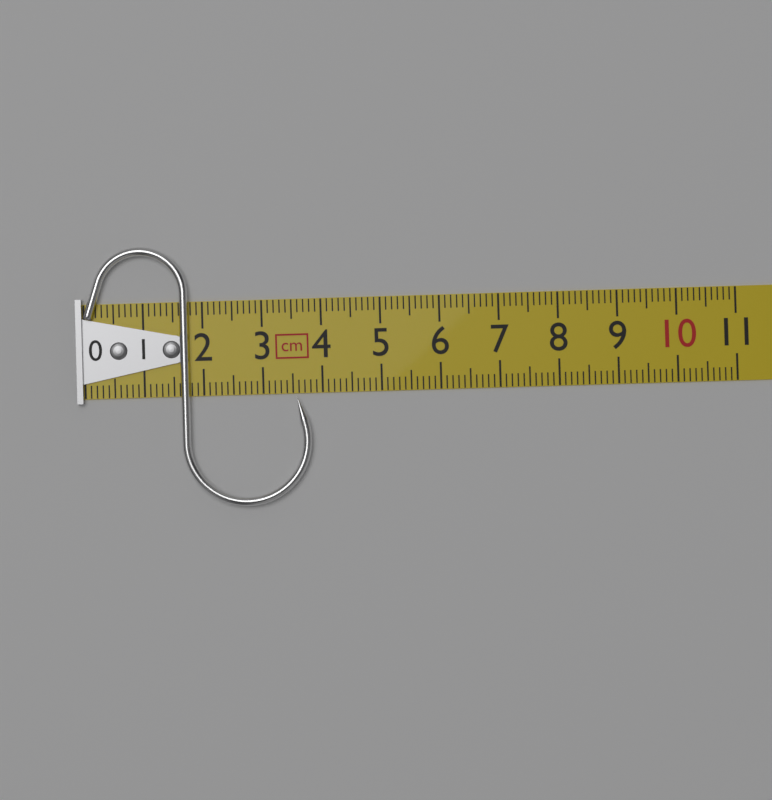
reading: 3.8 cm
